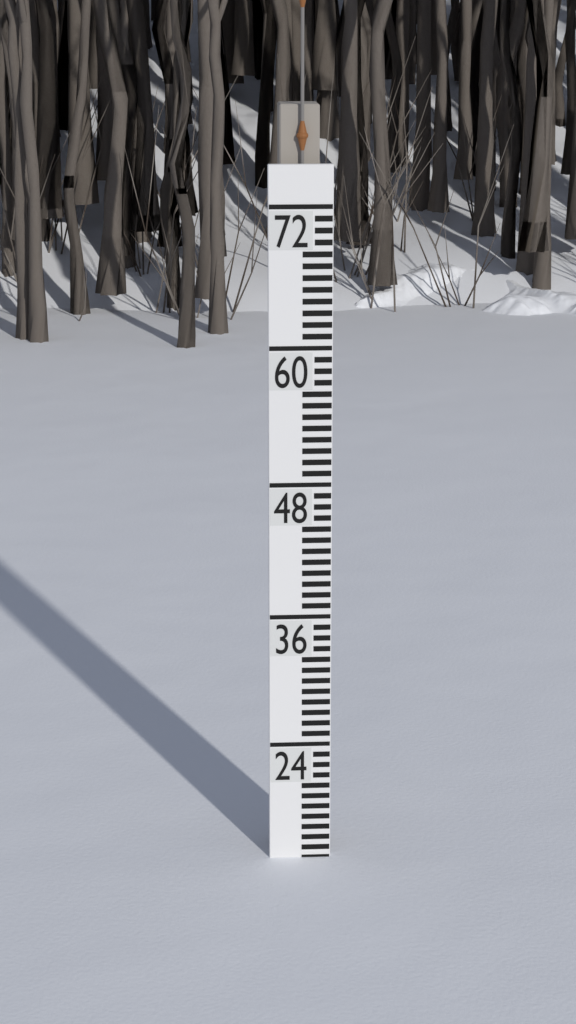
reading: 13 (no unit)
